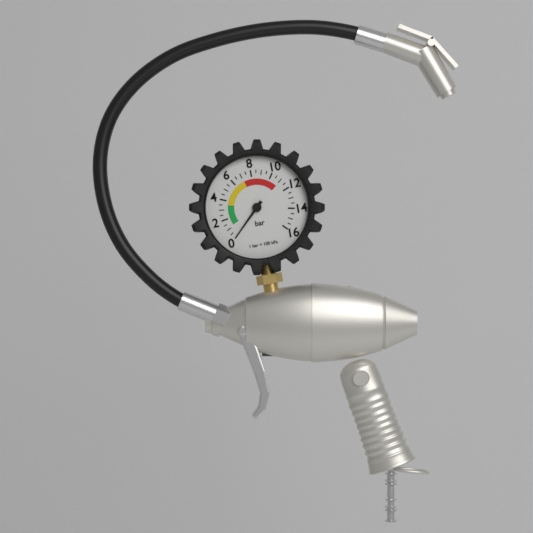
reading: 0.0 bar
